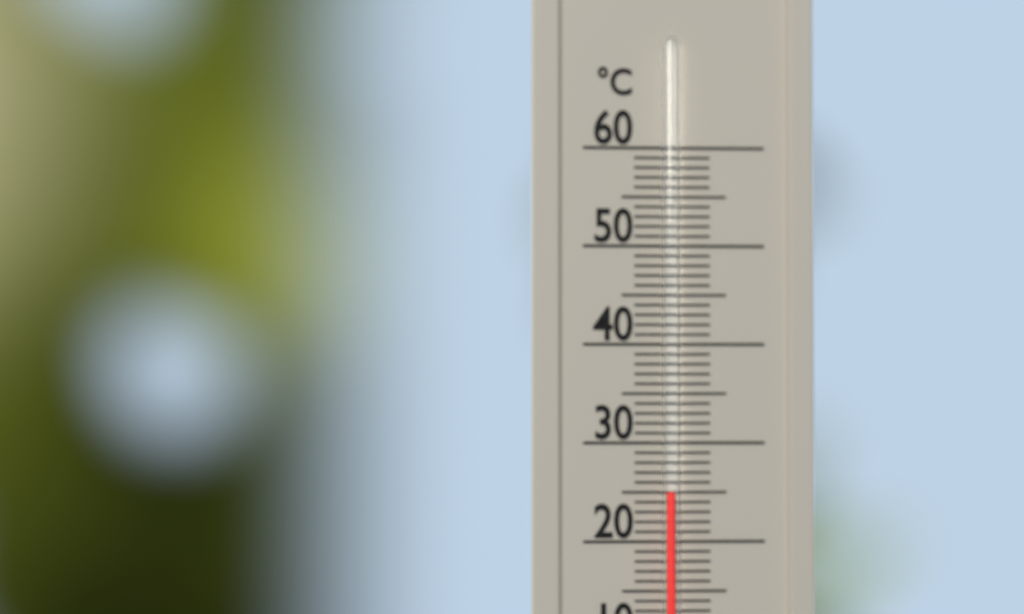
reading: 25 °C
